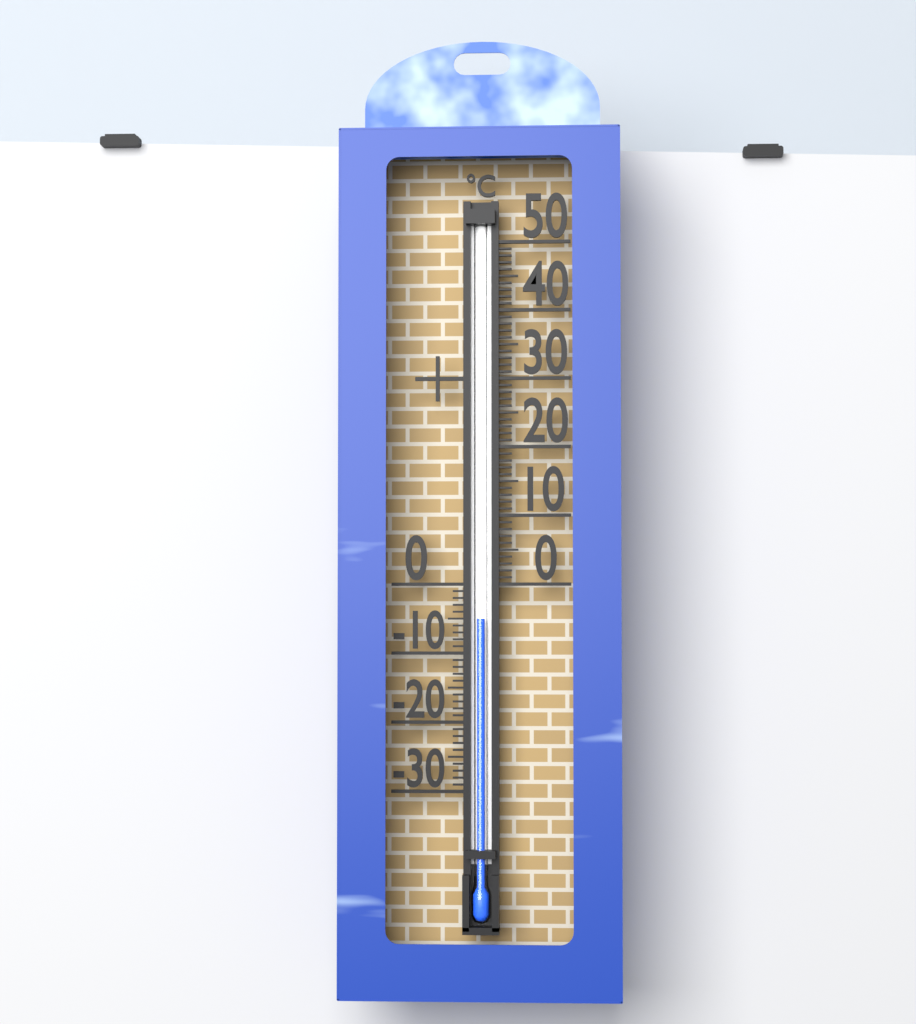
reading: -5 °C
